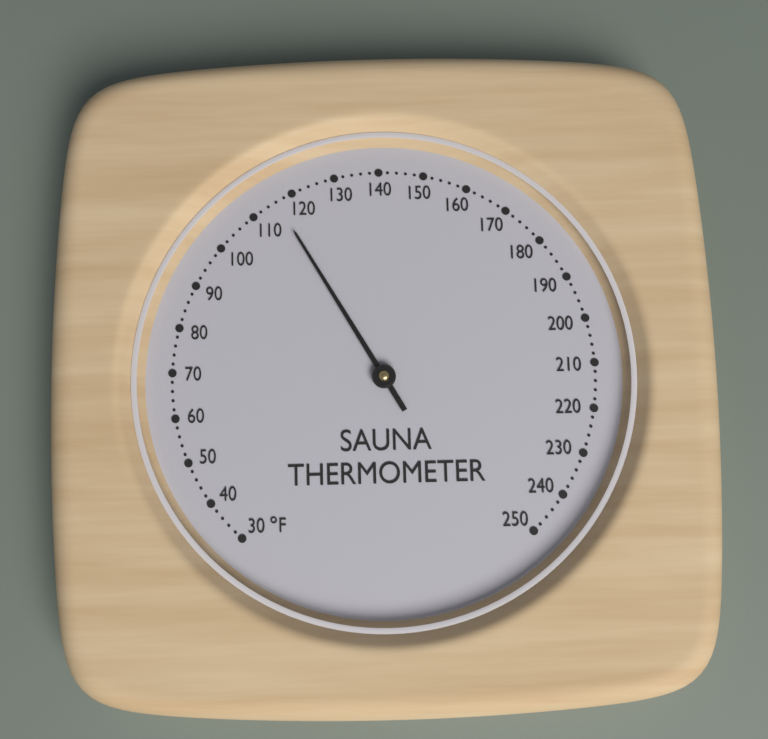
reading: 116 °F
